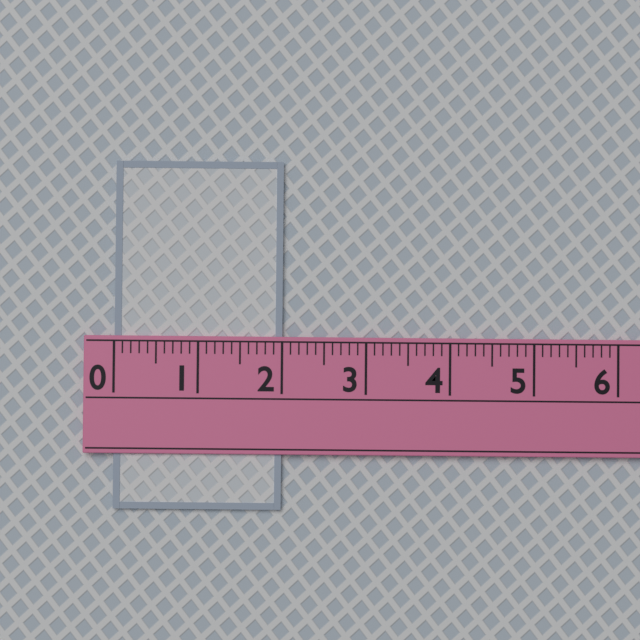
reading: 2.0 (no unit)
